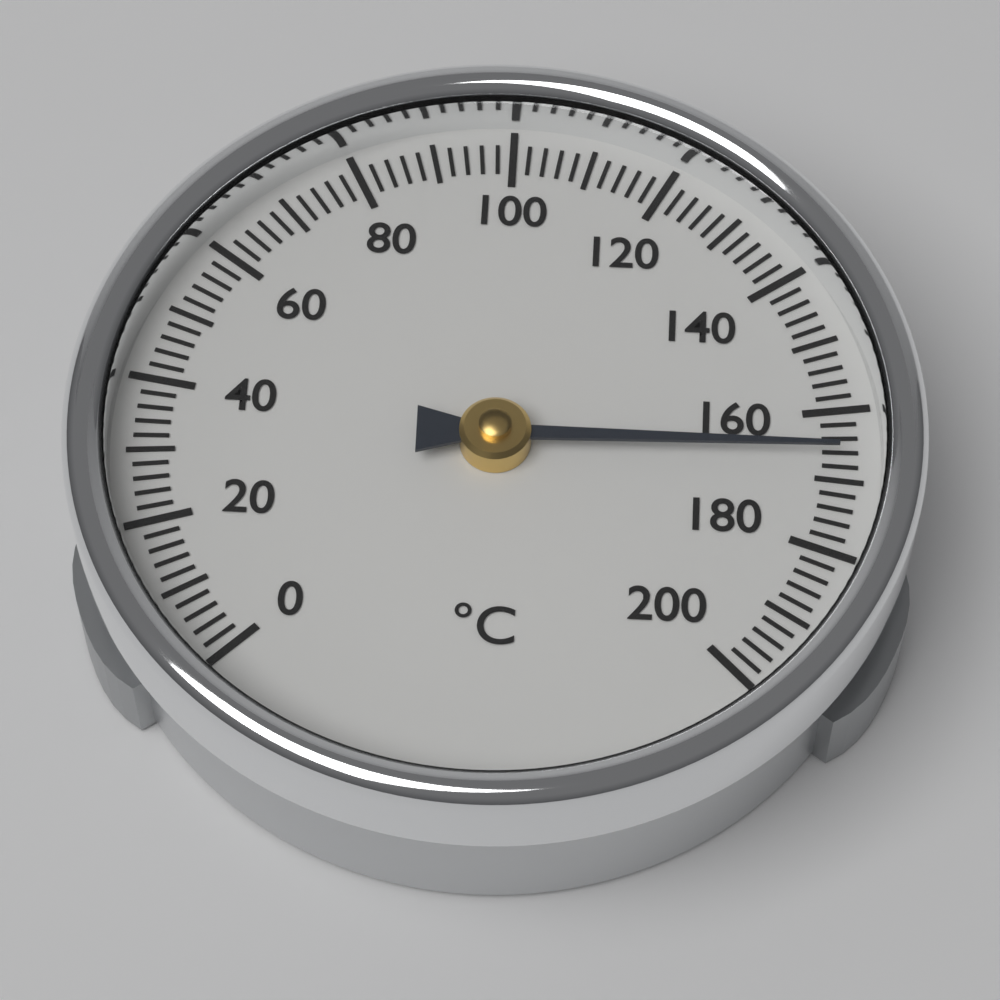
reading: 166 °C
